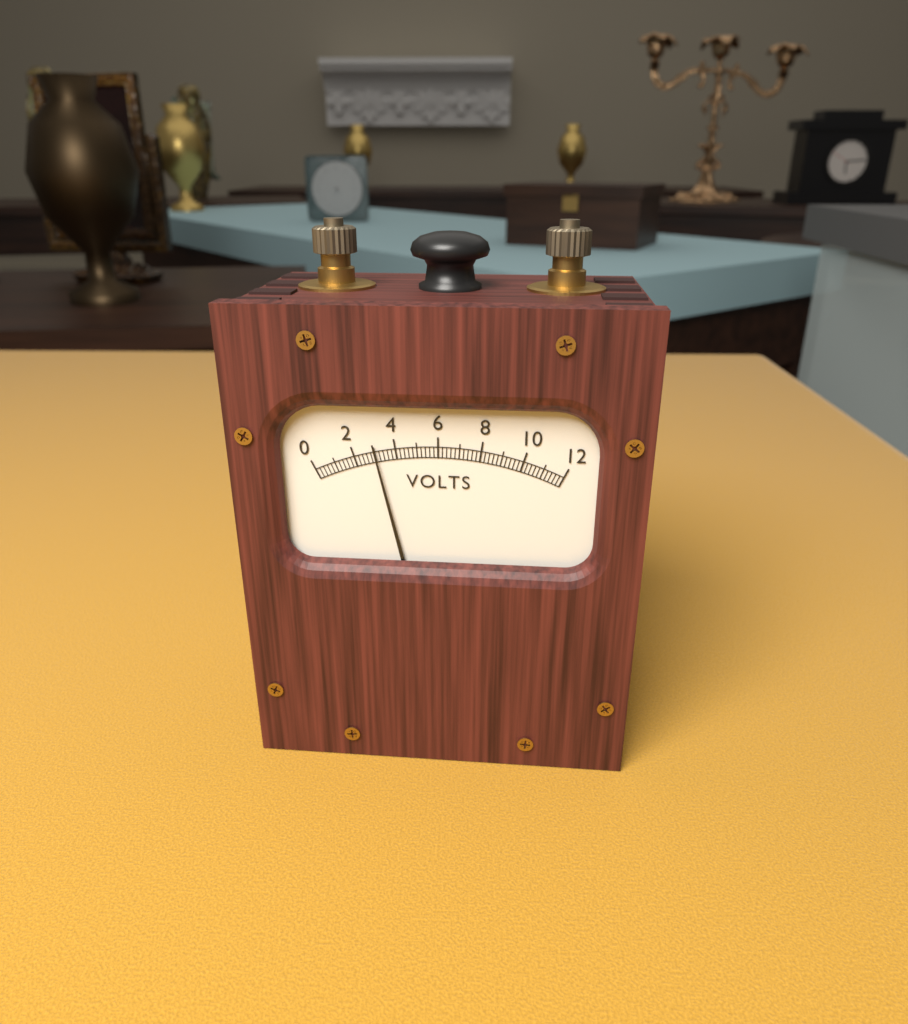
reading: 3.0 V
